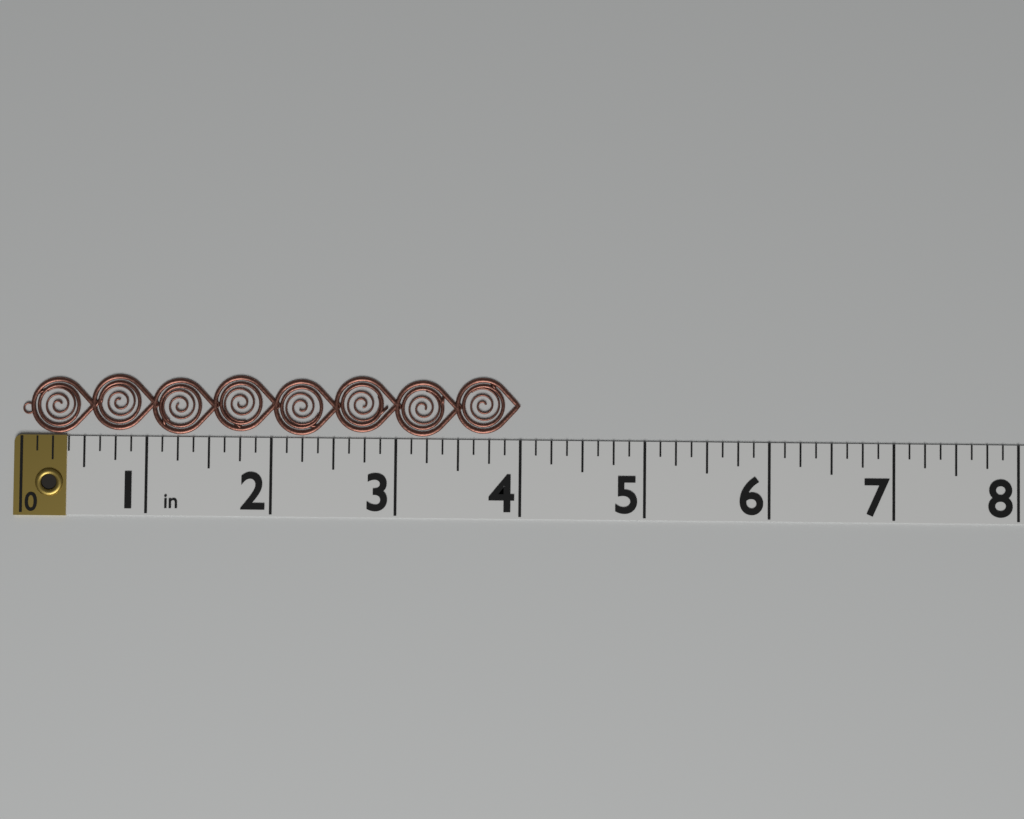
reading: 4.000 in
